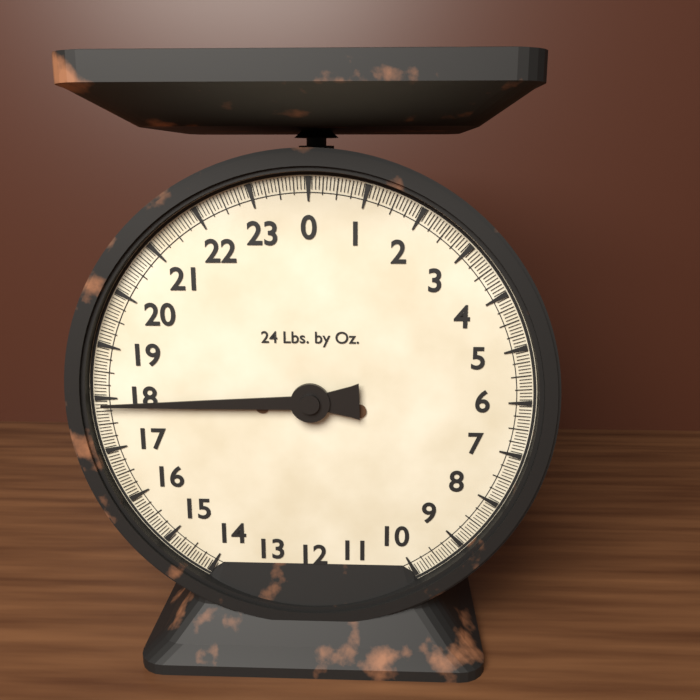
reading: 17.8750 lb
